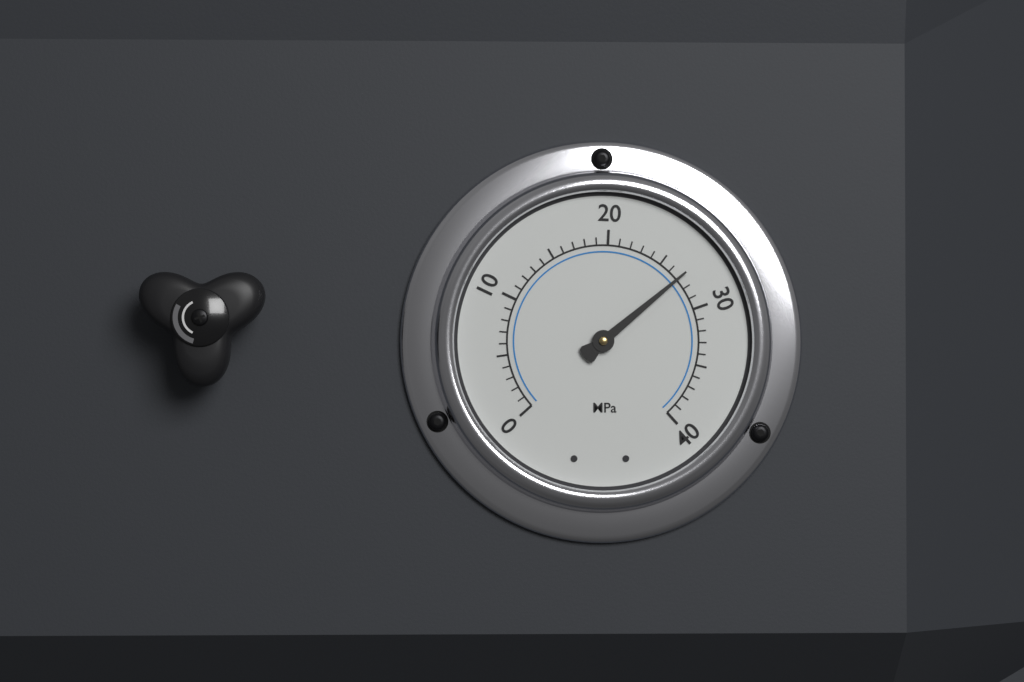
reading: 27 MPa
